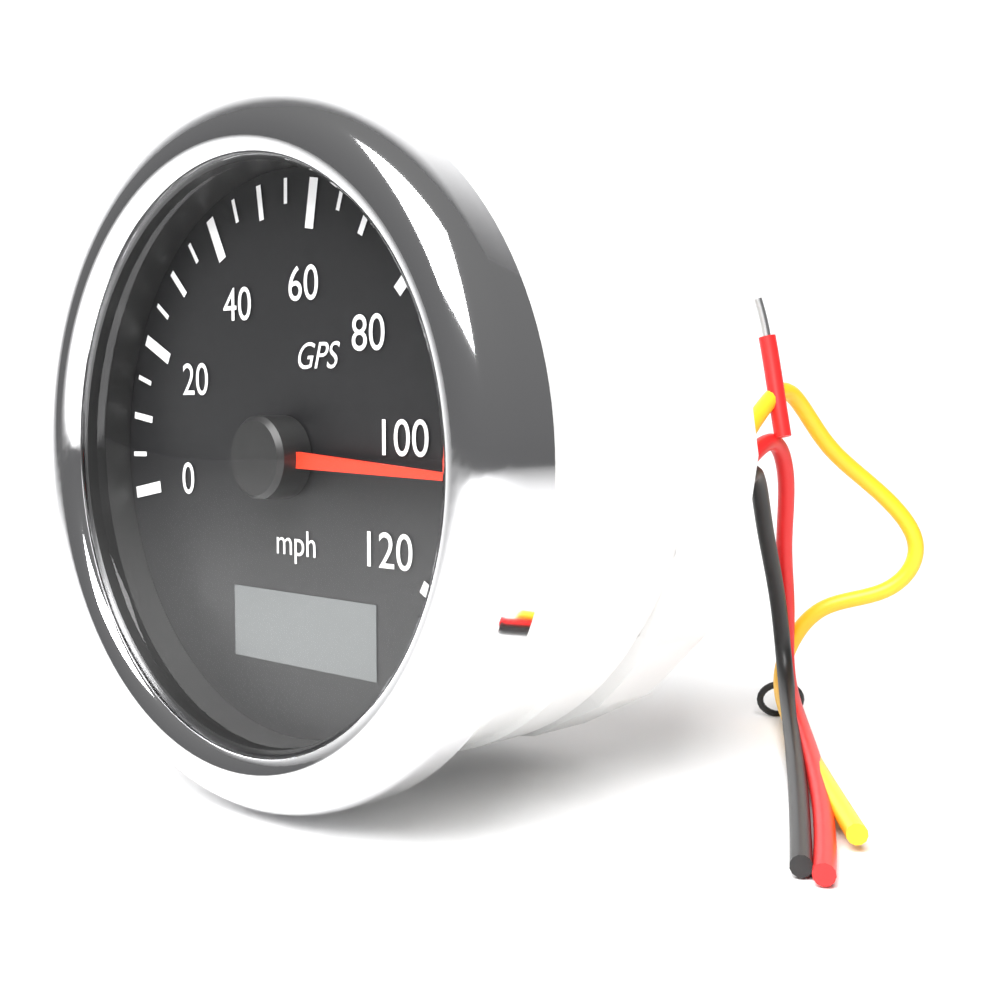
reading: 105 mph
